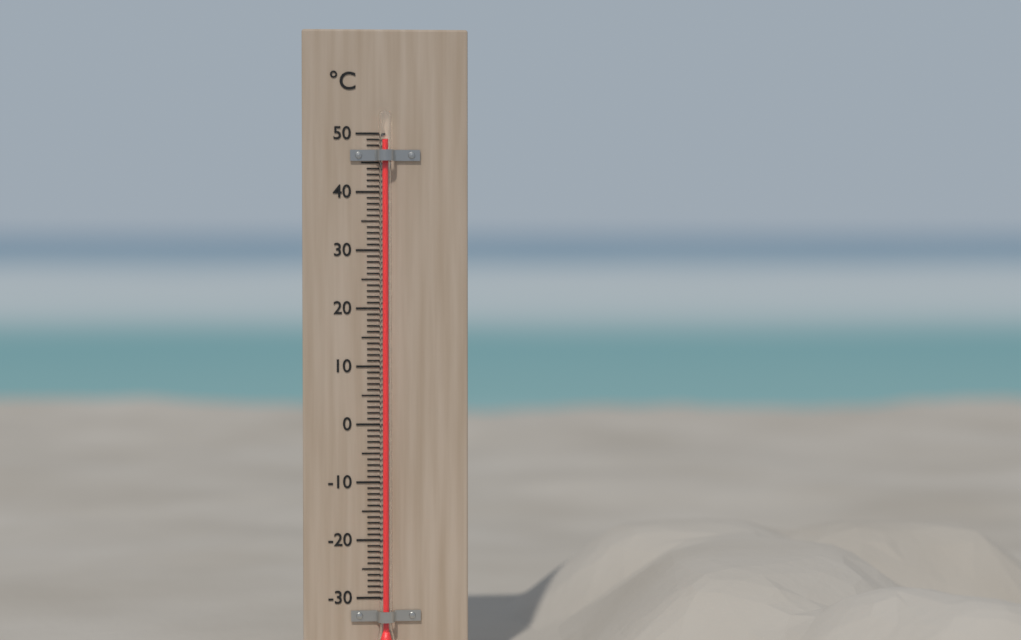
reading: 49 °C
